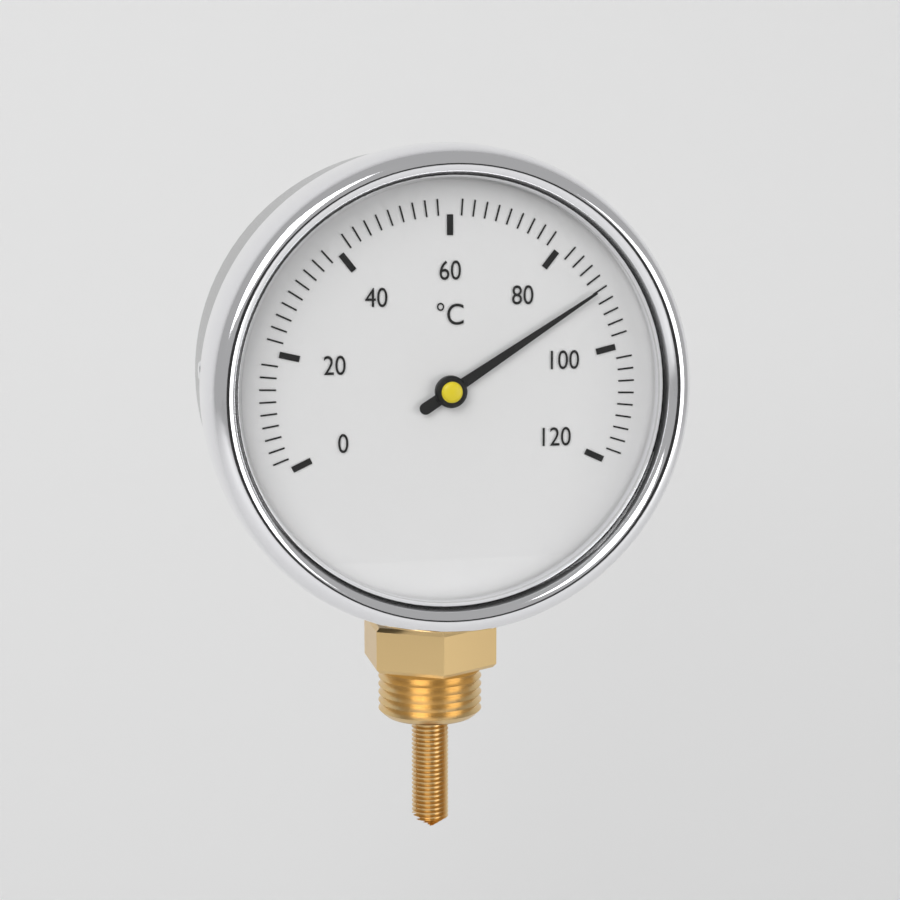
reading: 90 °C
